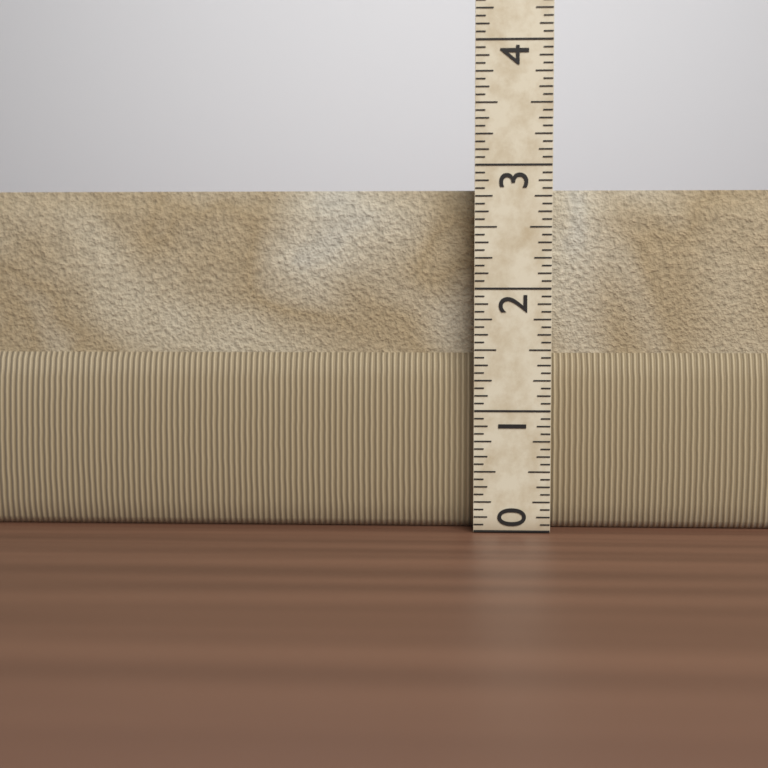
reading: 2.8125 (no unit)
